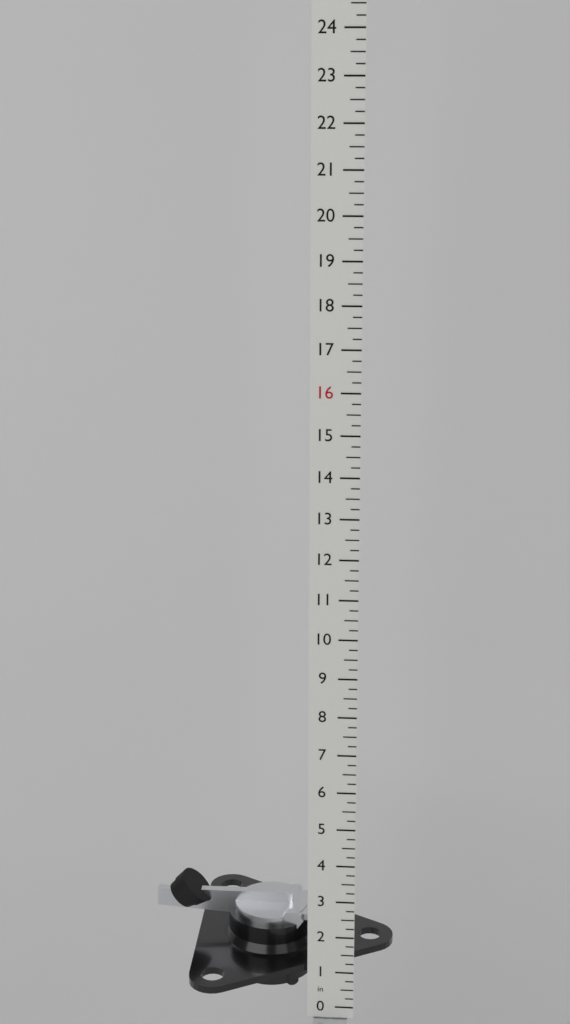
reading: 2.75 in
